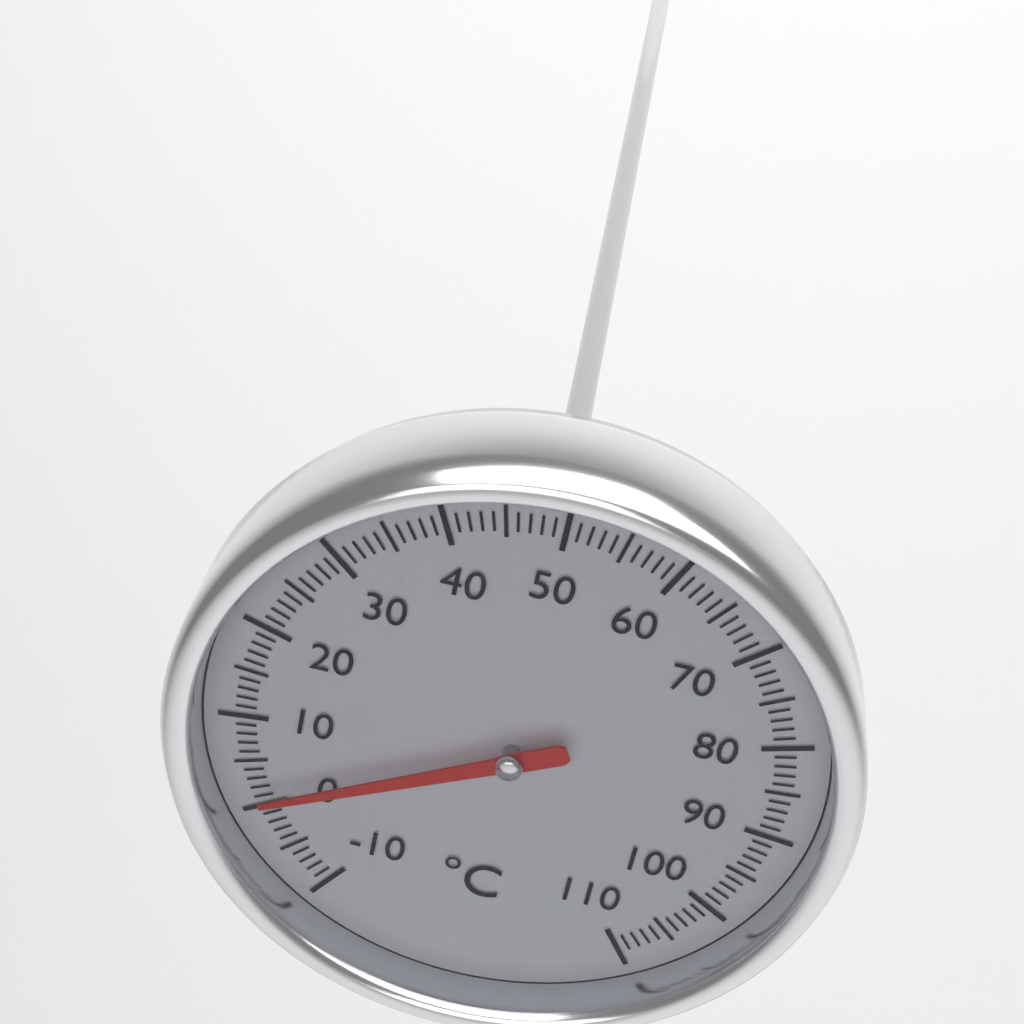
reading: 1 °C
